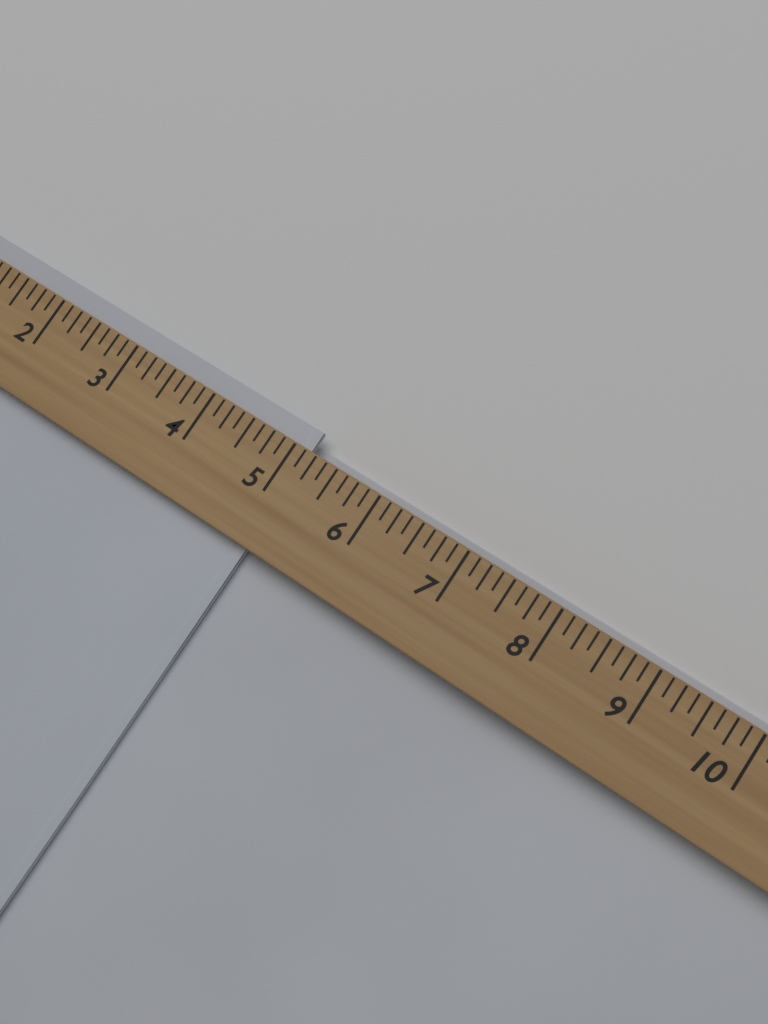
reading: 5.125 (no unit)
